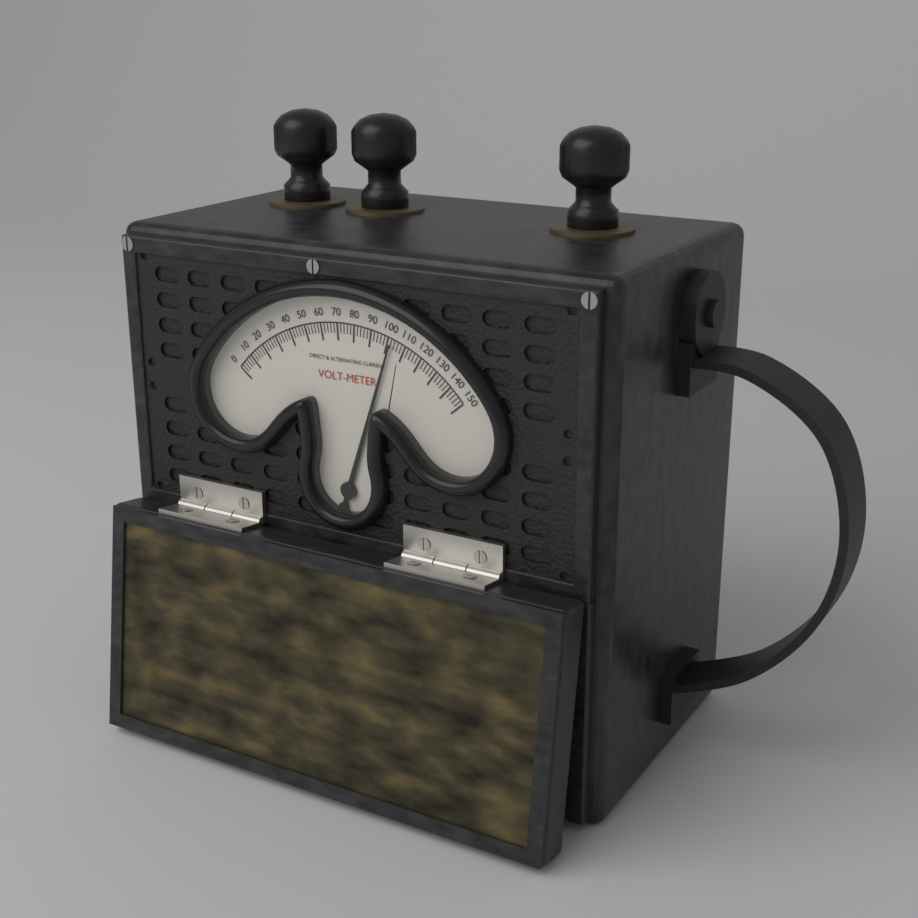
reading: 102 V
